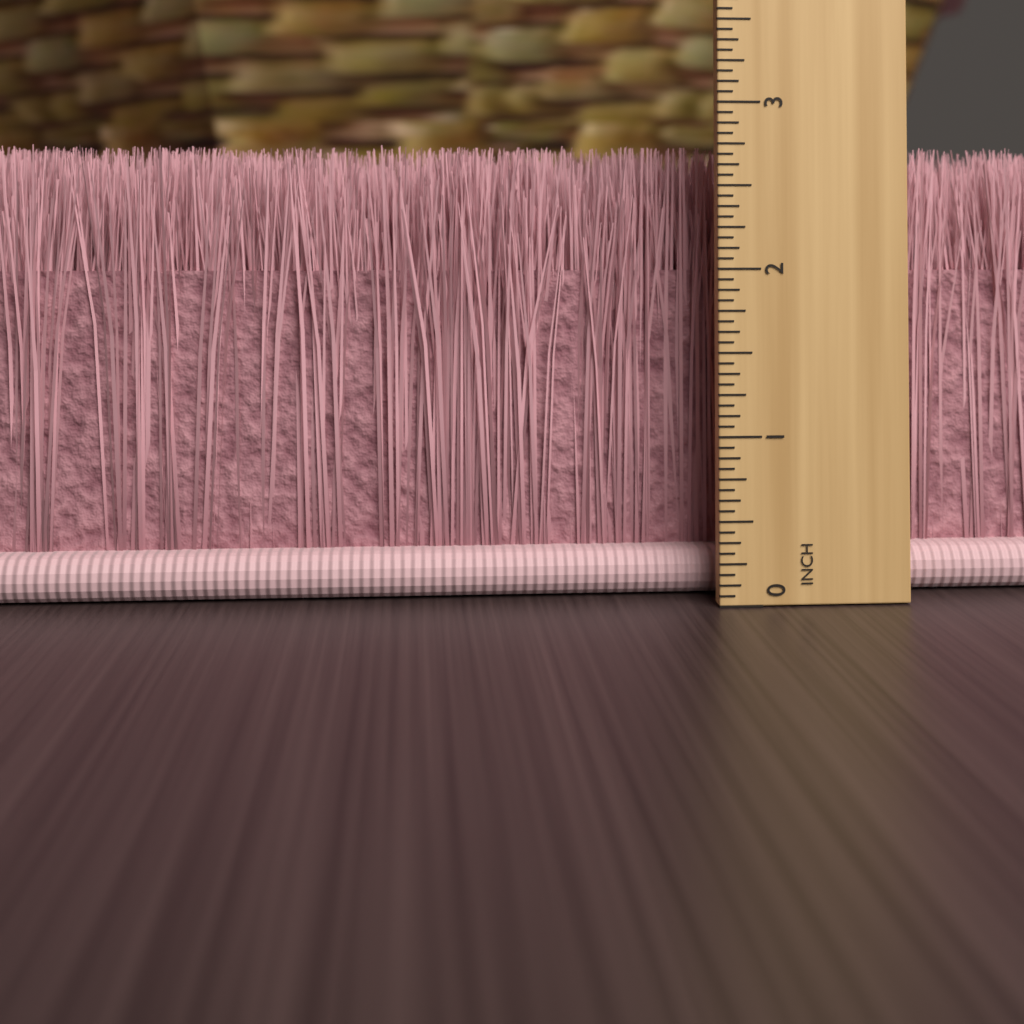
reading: 2.7500 inch
